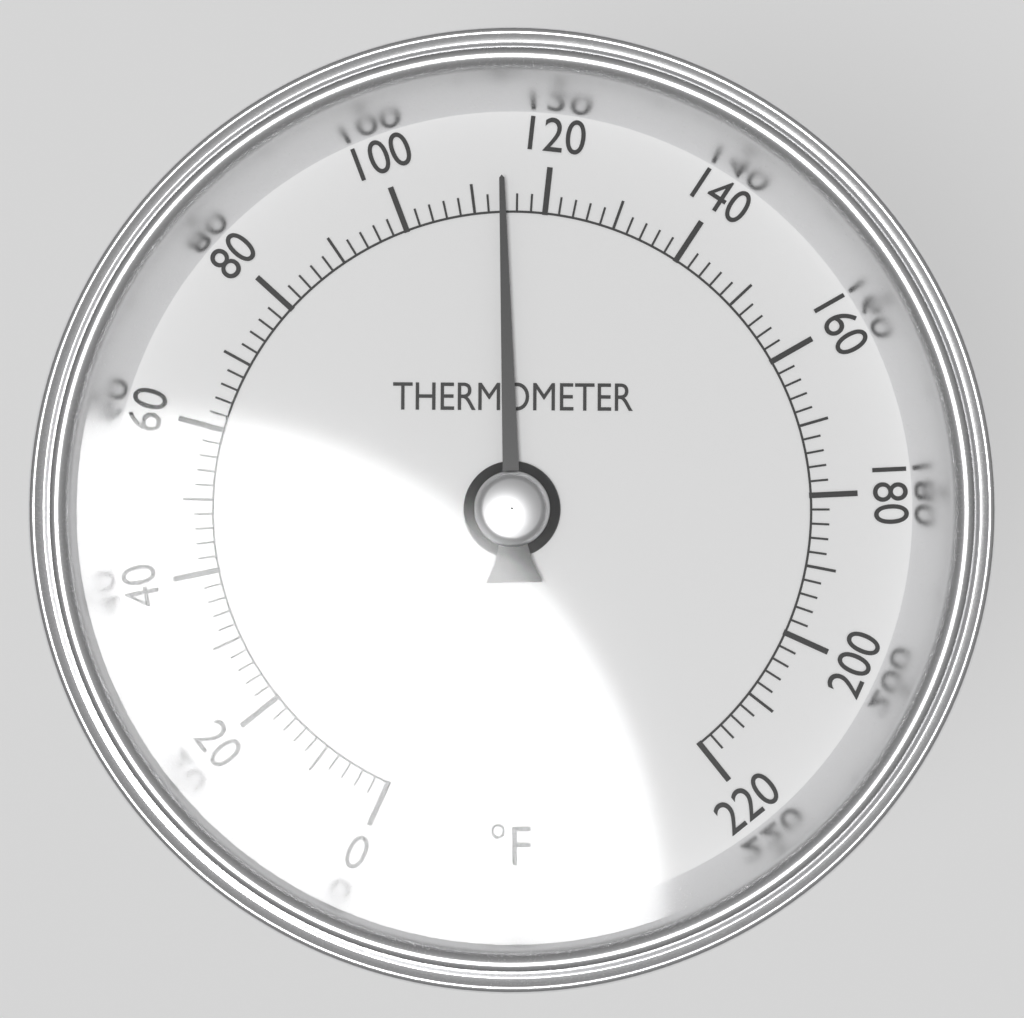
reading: 114 °F
